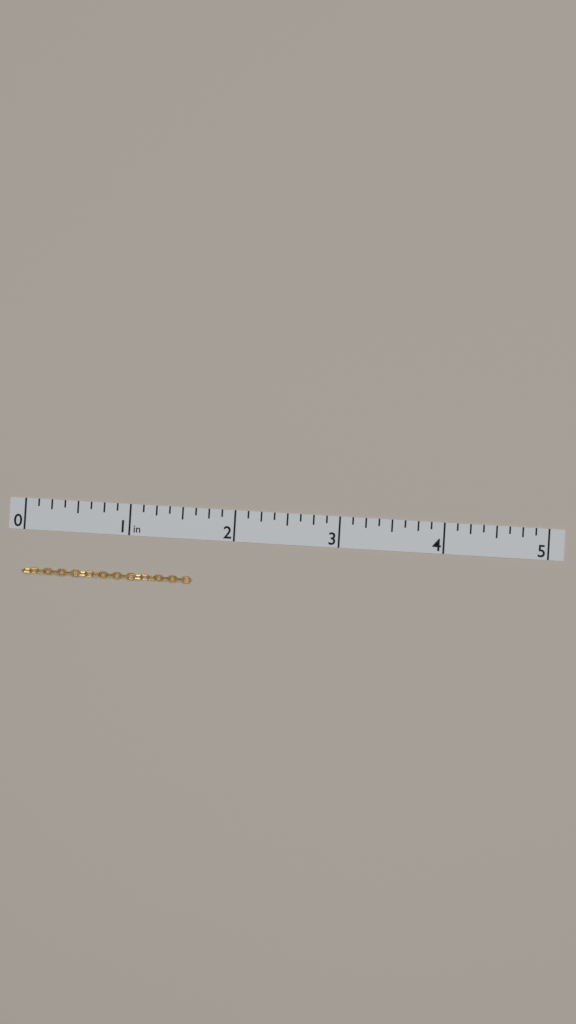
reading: 1.625 in
